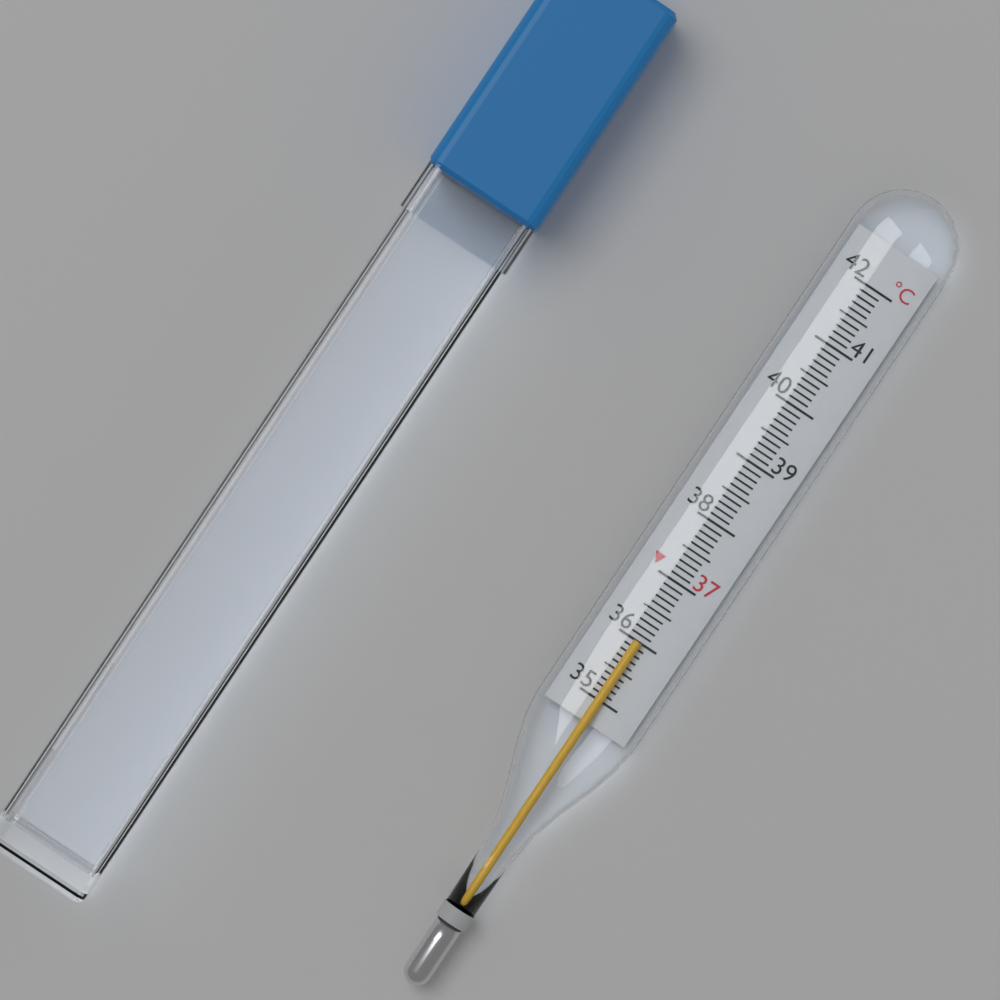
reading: 36.0 °C
